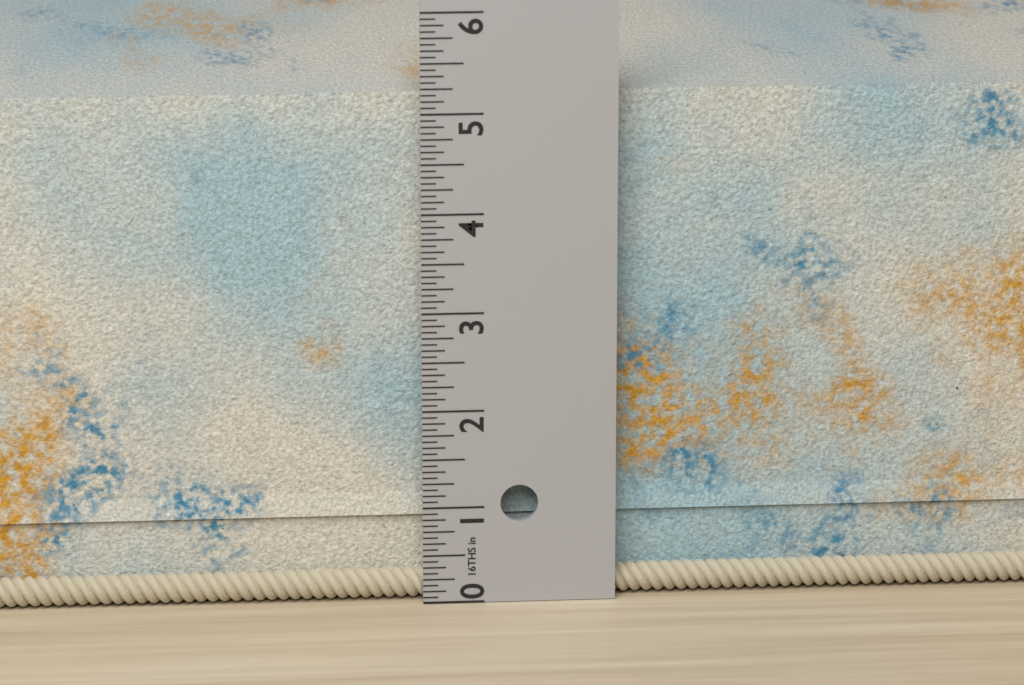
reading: 5.3125 in
